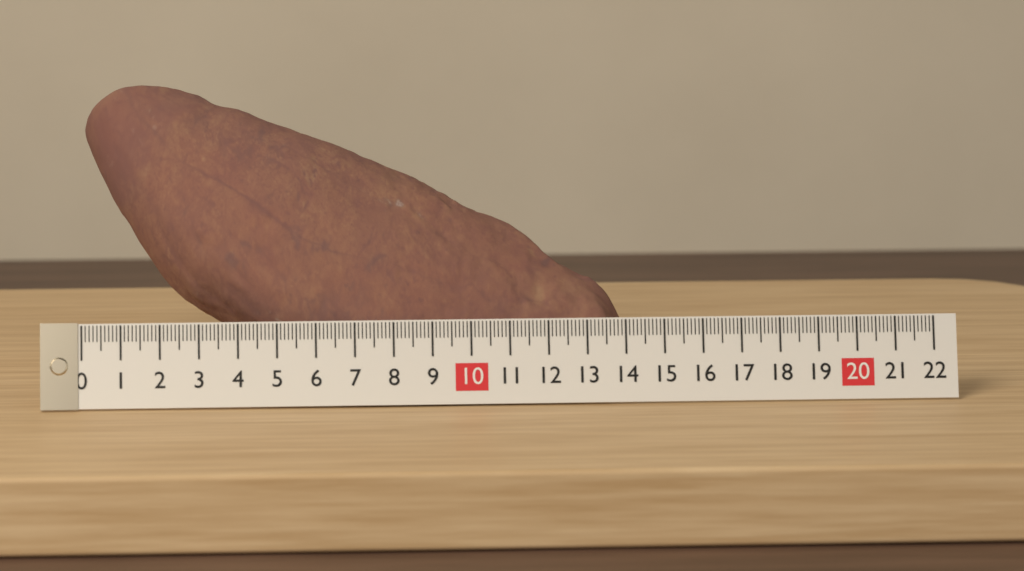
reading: 14.1 (no unit)
